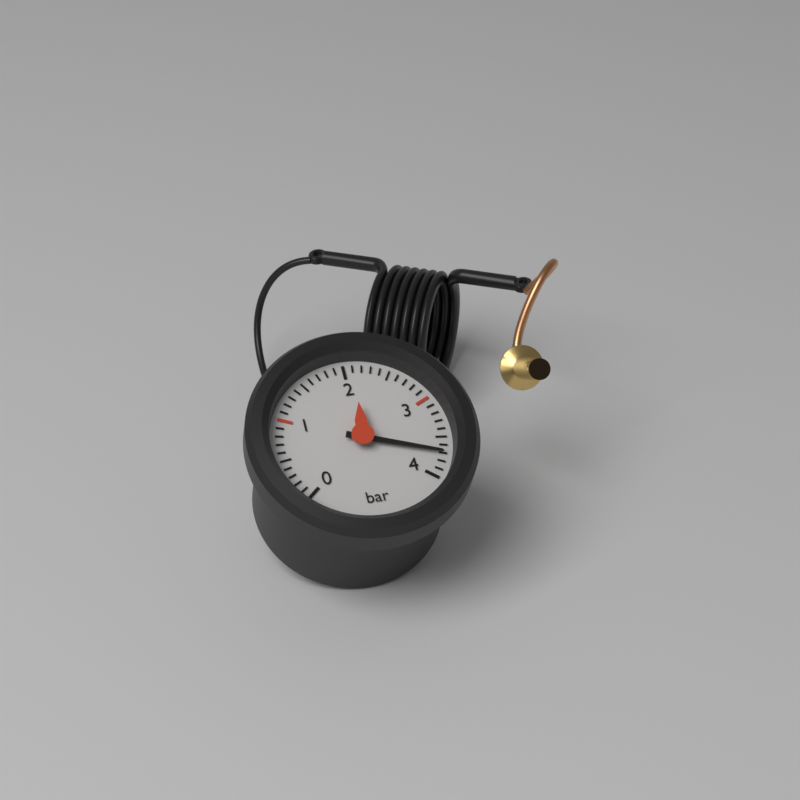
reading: 3.7 bar
